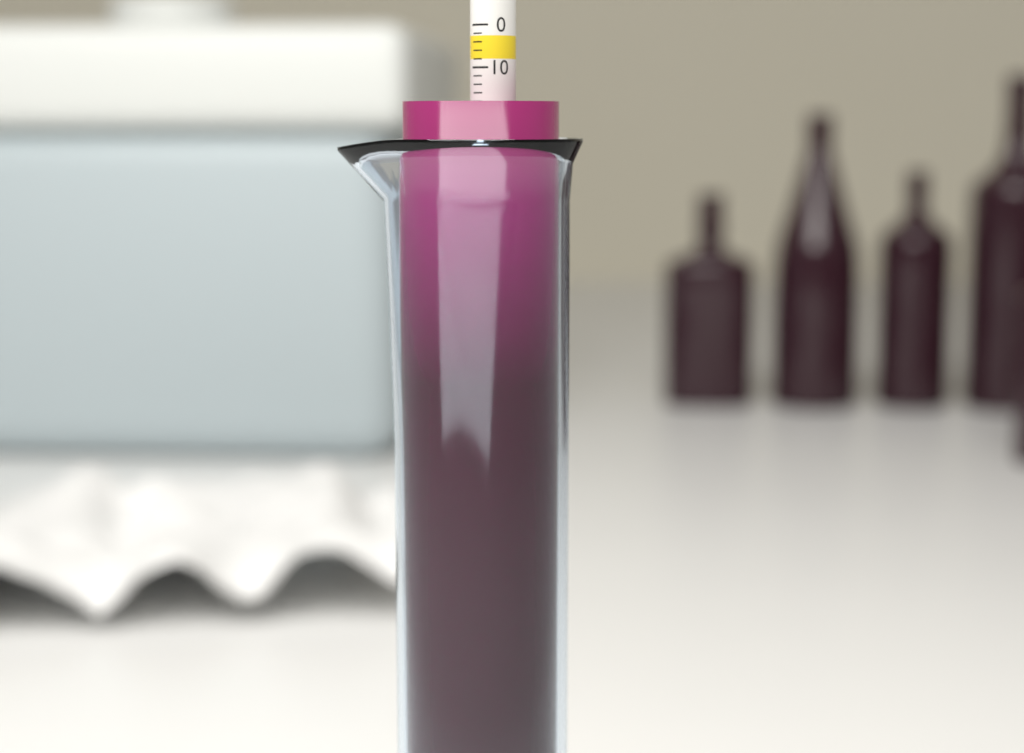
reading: 18 (no unit)
